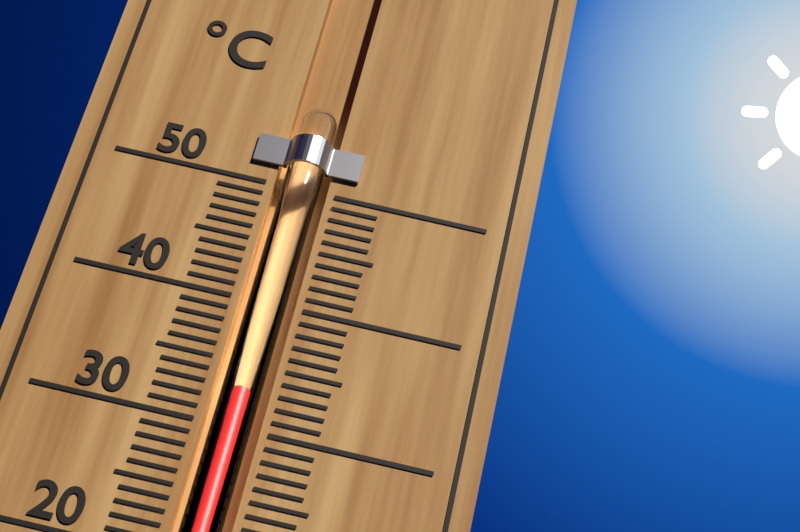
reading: 33 °C
